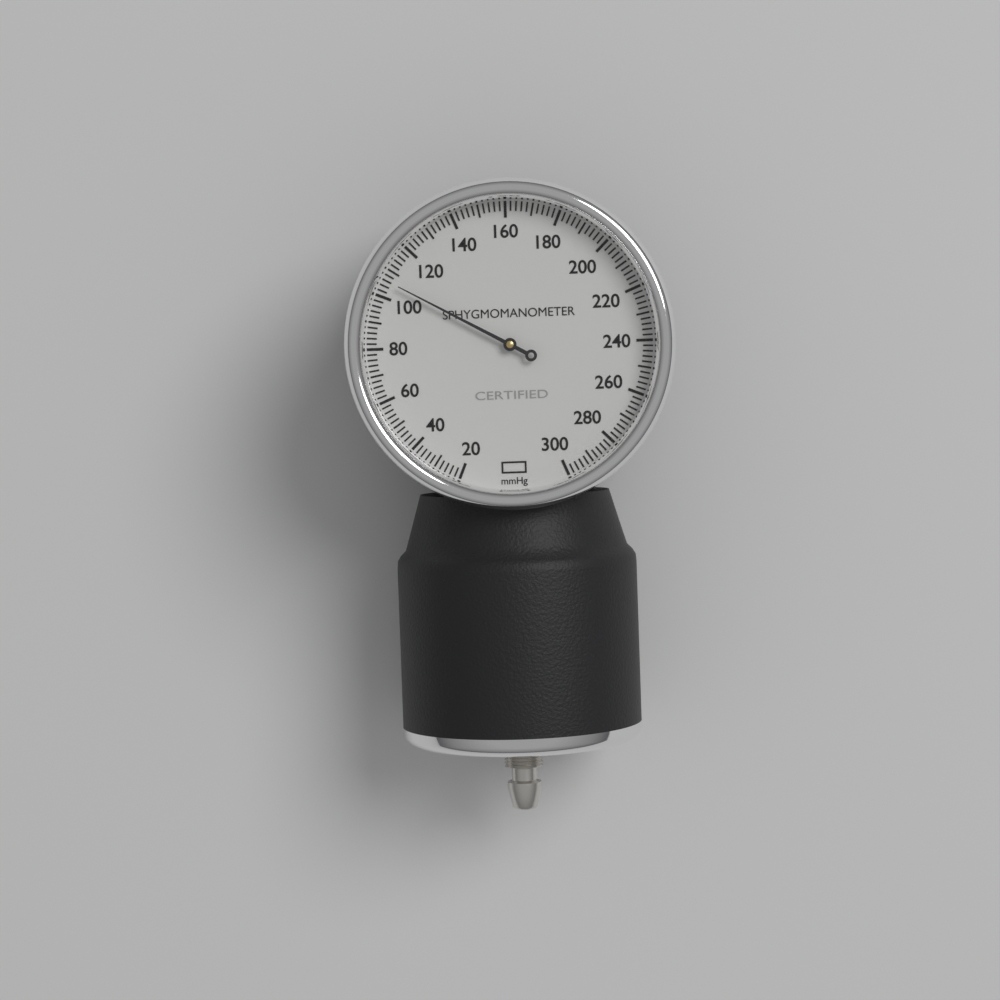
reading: 106 mmHg
